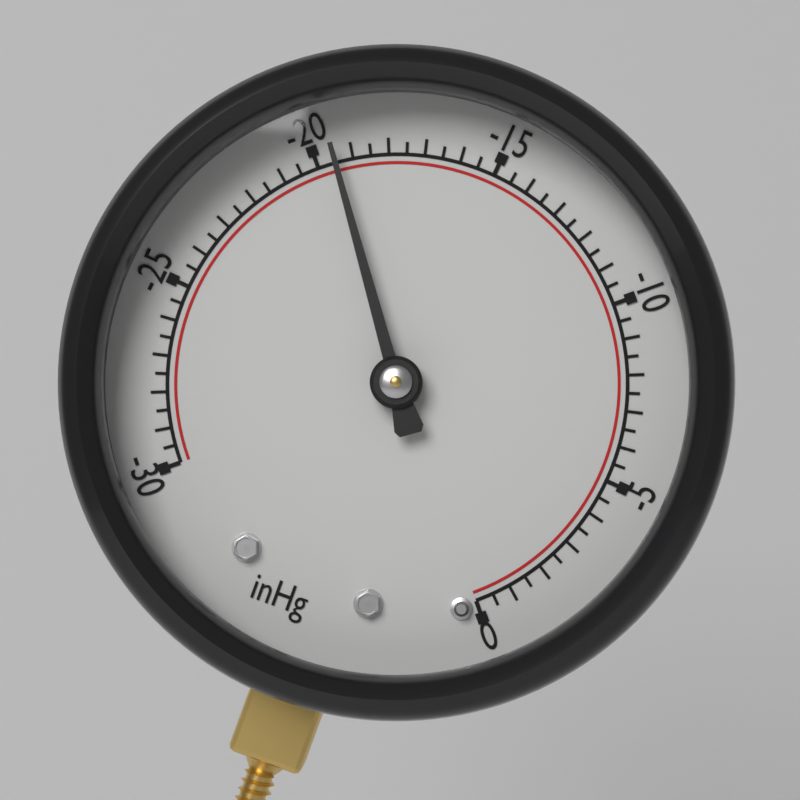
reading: -19.5 inHg
